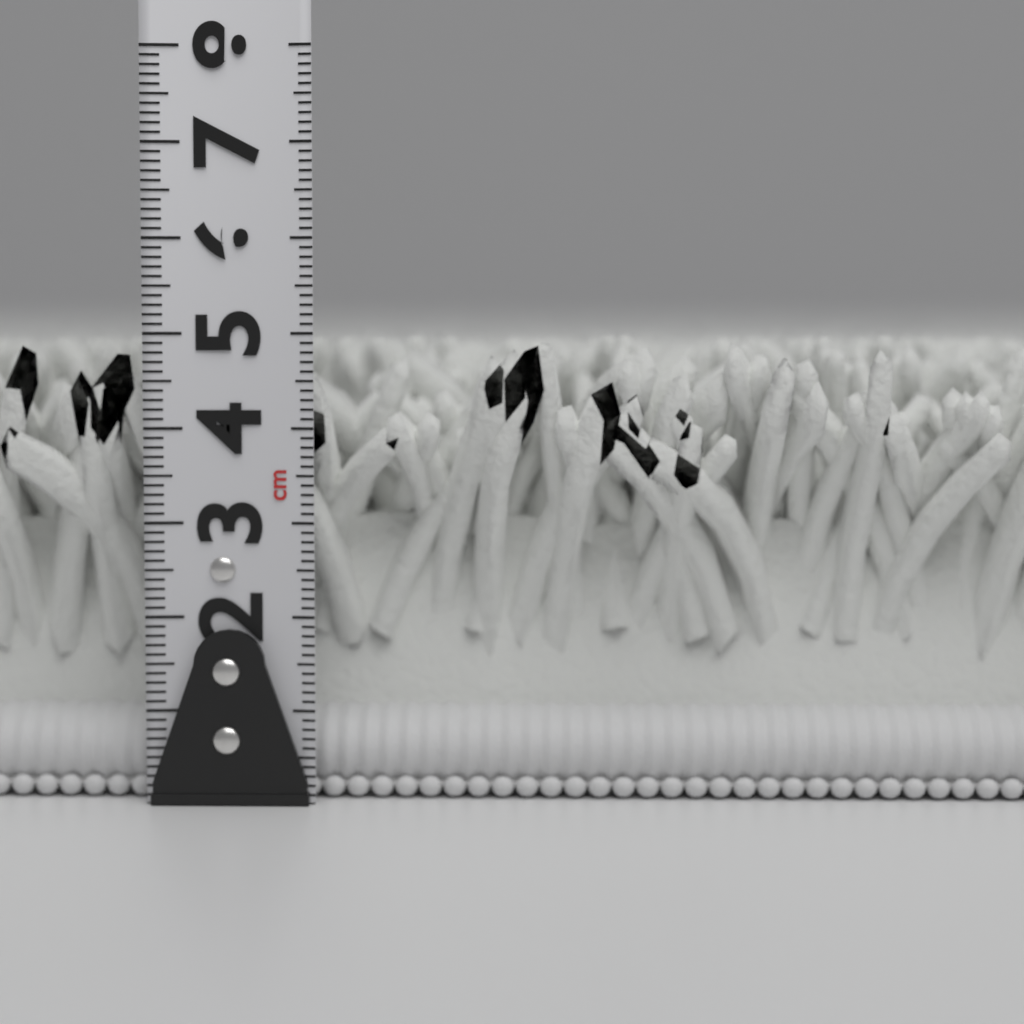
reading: 5.0 cm
